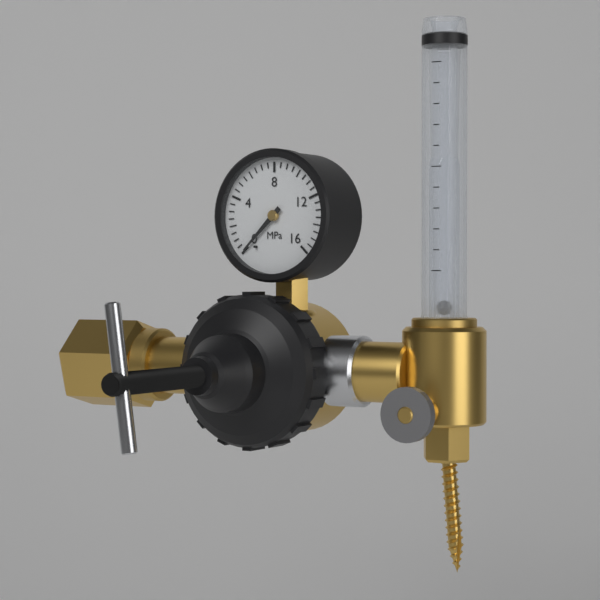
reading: 0.0 MPa
